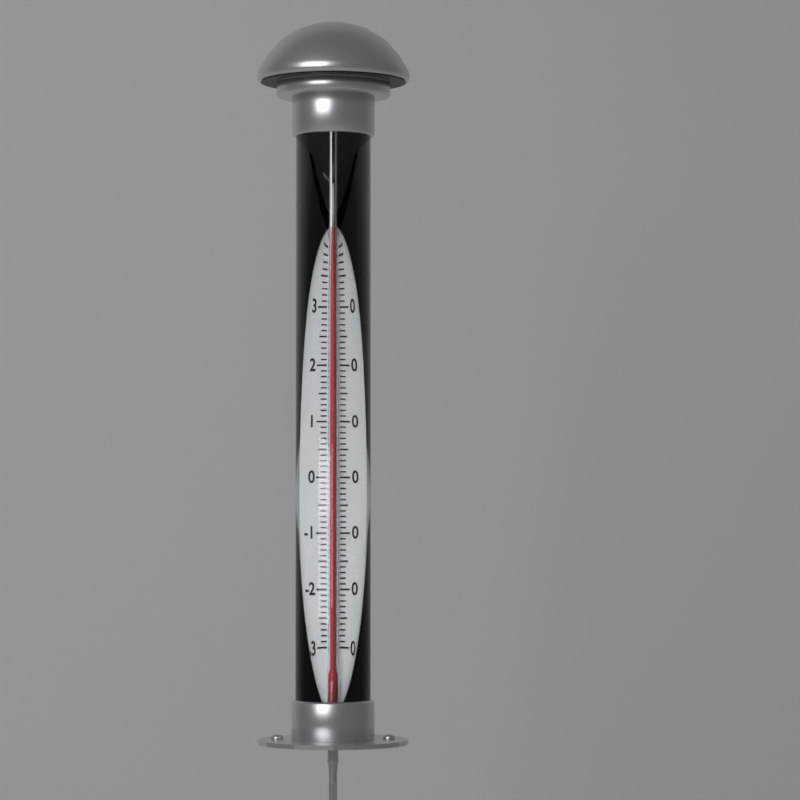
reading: 43 °C
